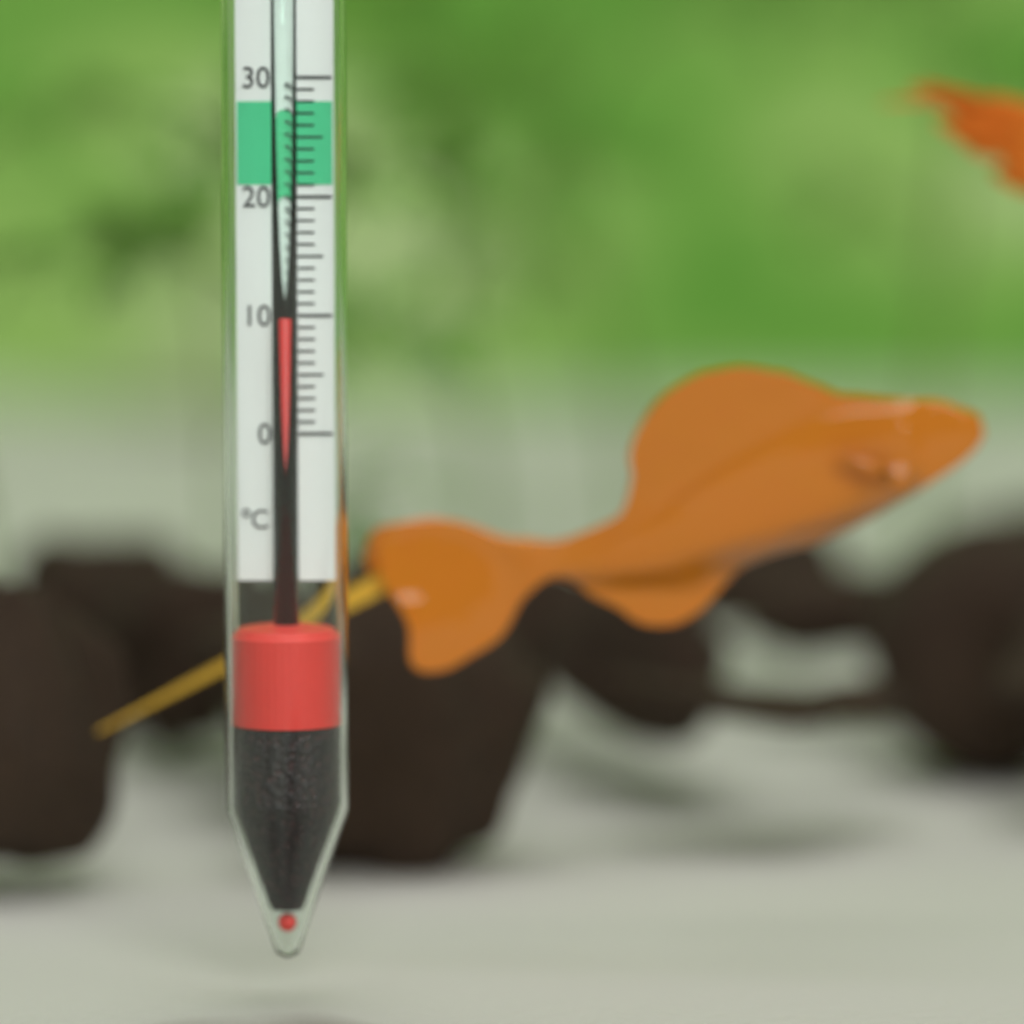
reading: 10 °C
